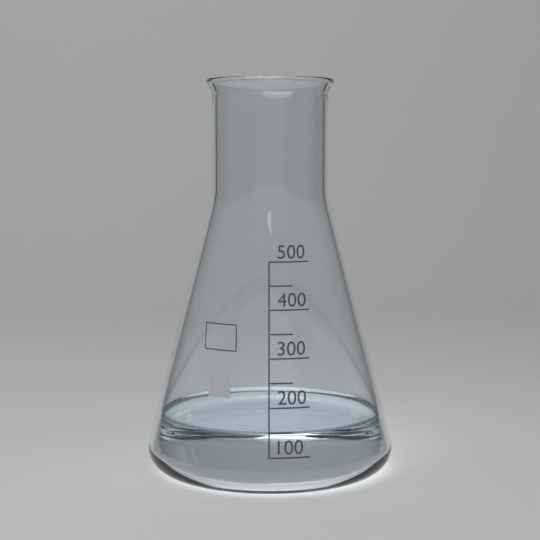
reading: 150 (no unit)
